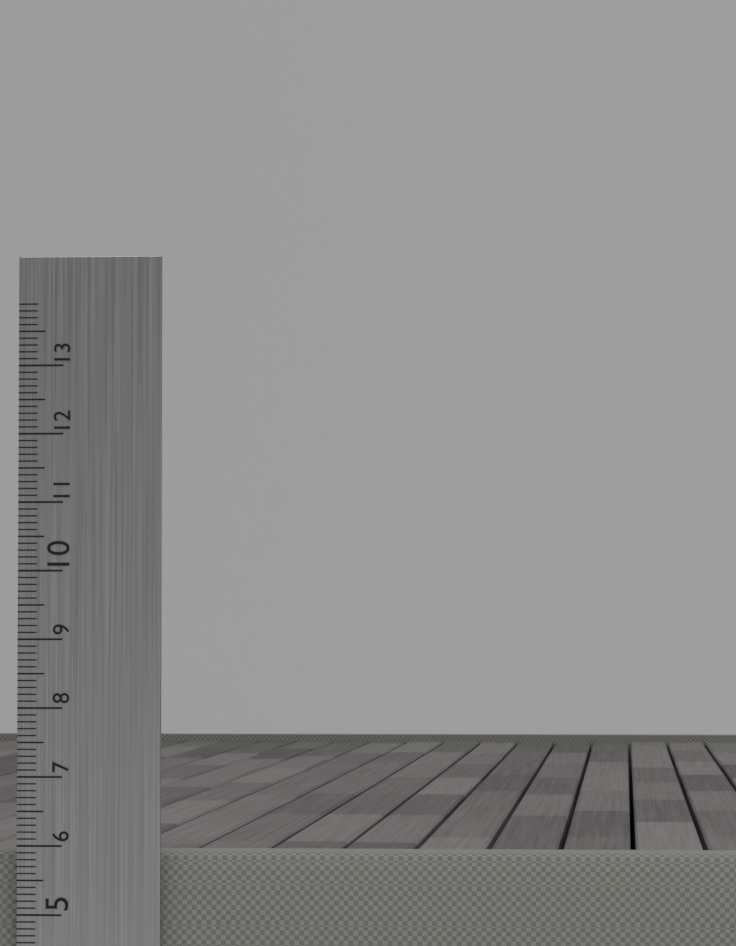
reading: 5.9 cm
